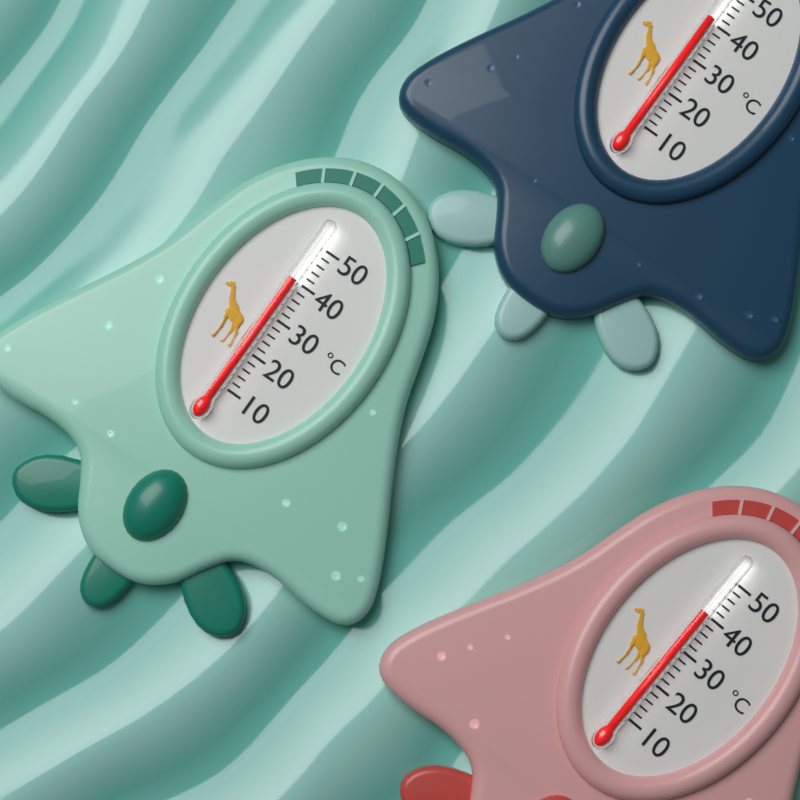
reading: 40 °C
